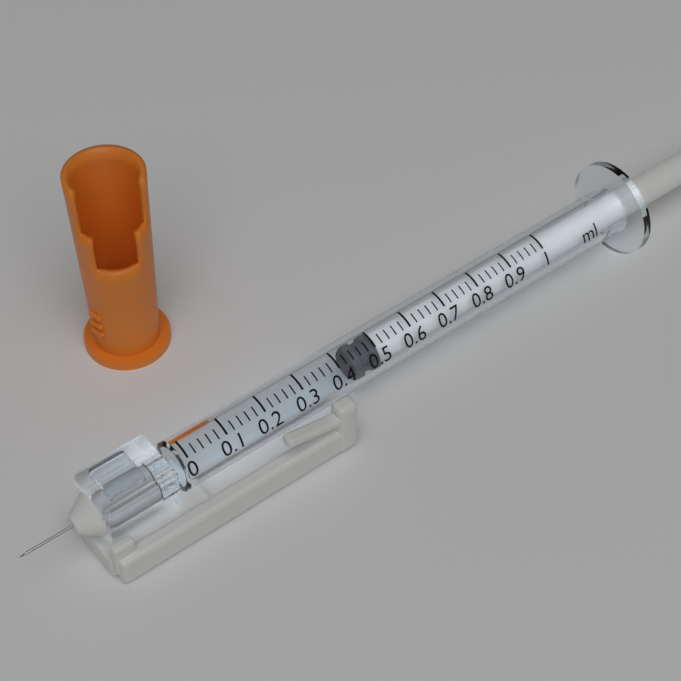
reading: 0.44 ml
